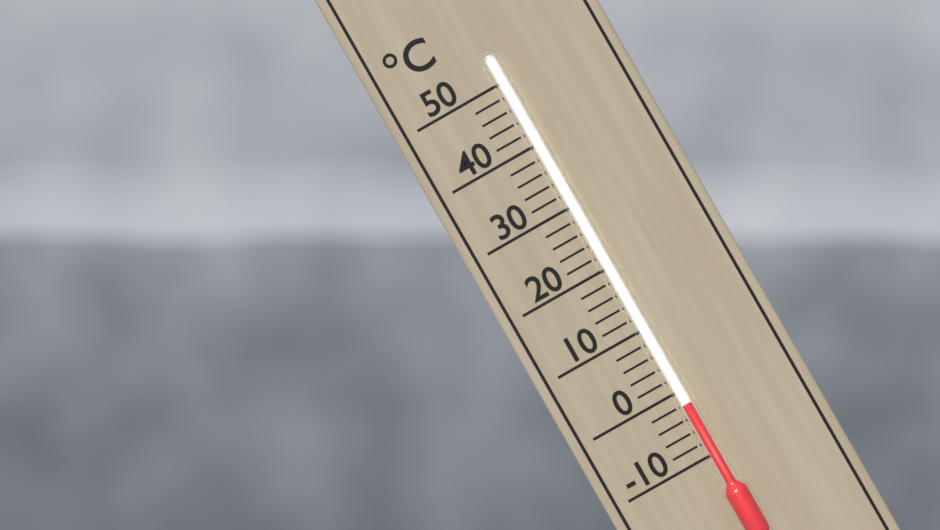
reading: -2 °C
